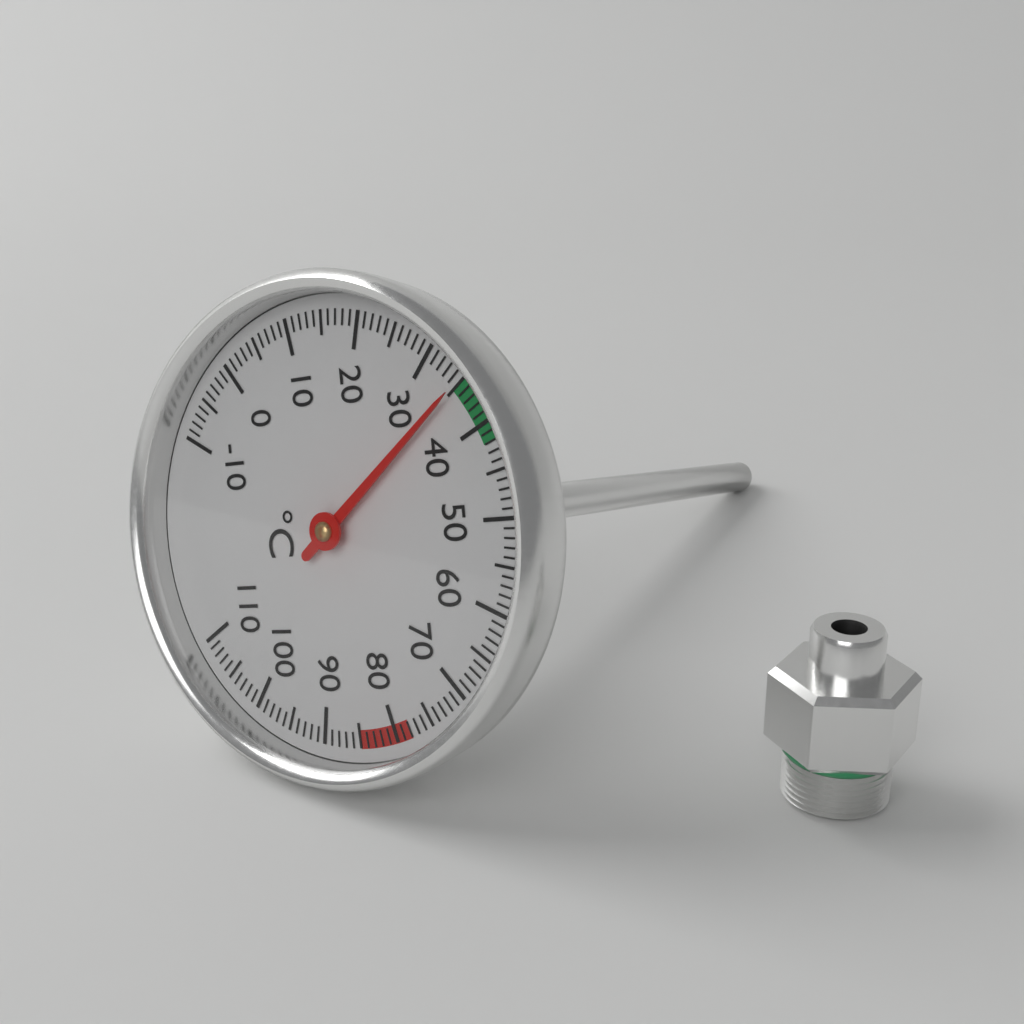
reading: 35 °C
